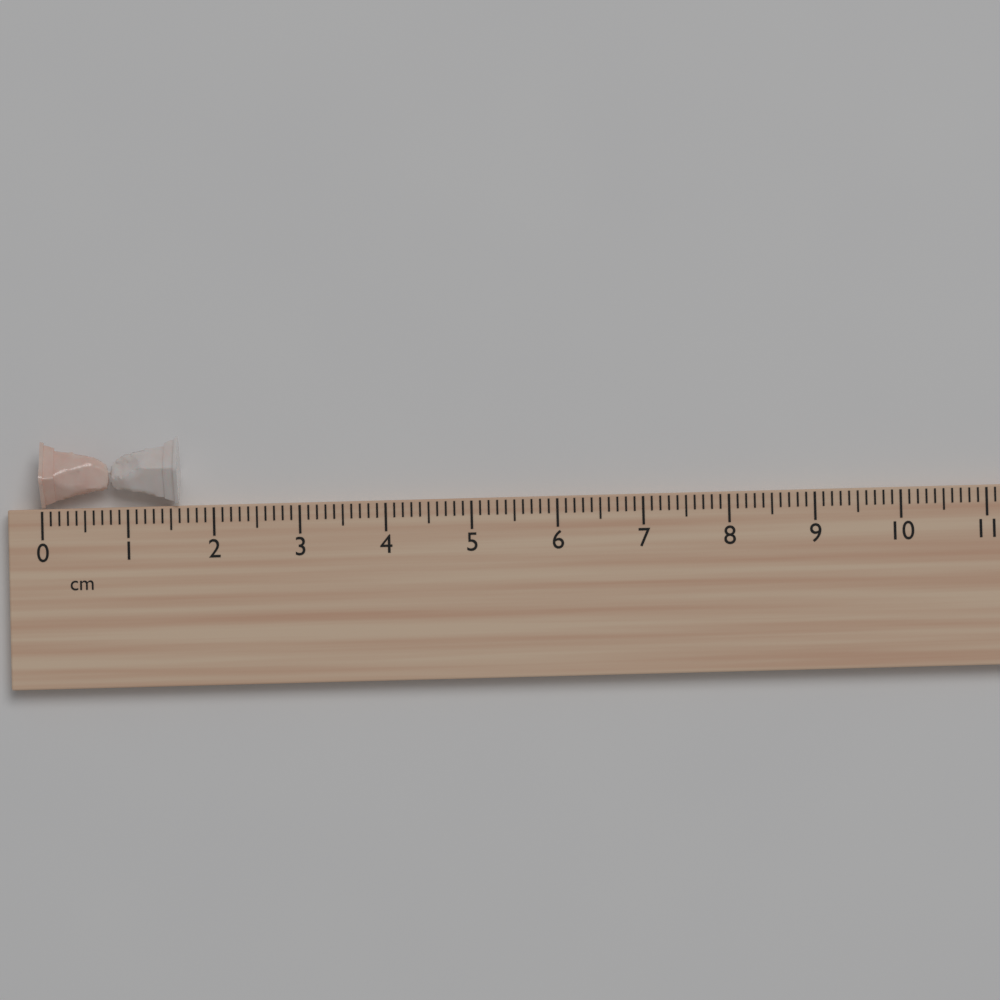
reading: 1.6 cm
